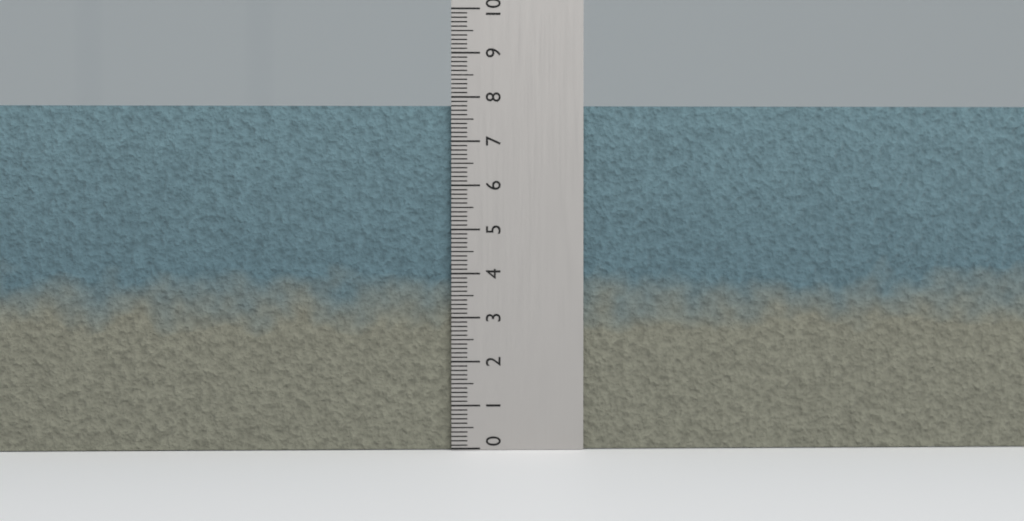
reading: 7.8 (no unit)
